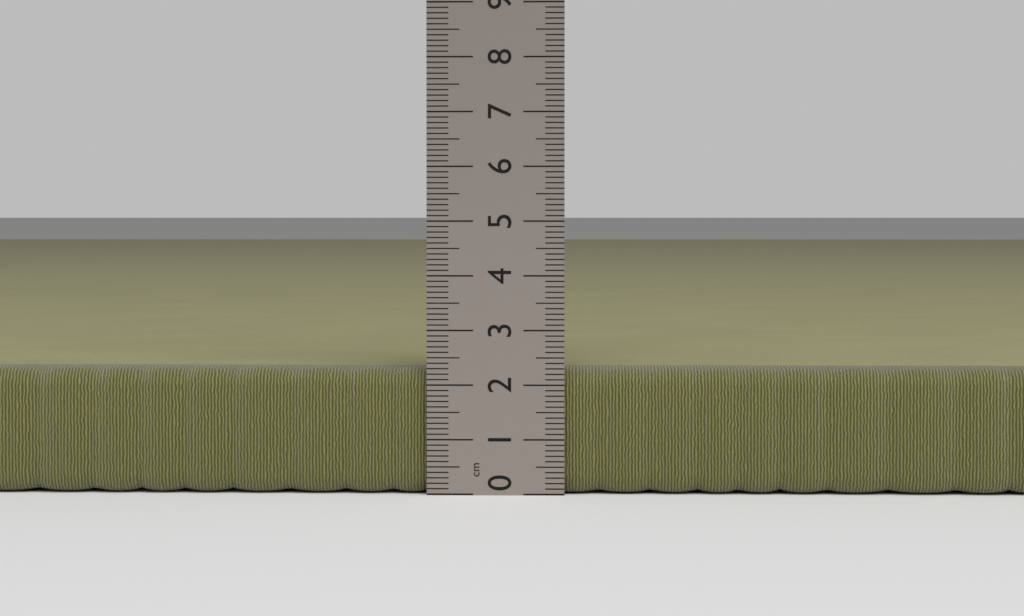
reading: 2.3 cm
